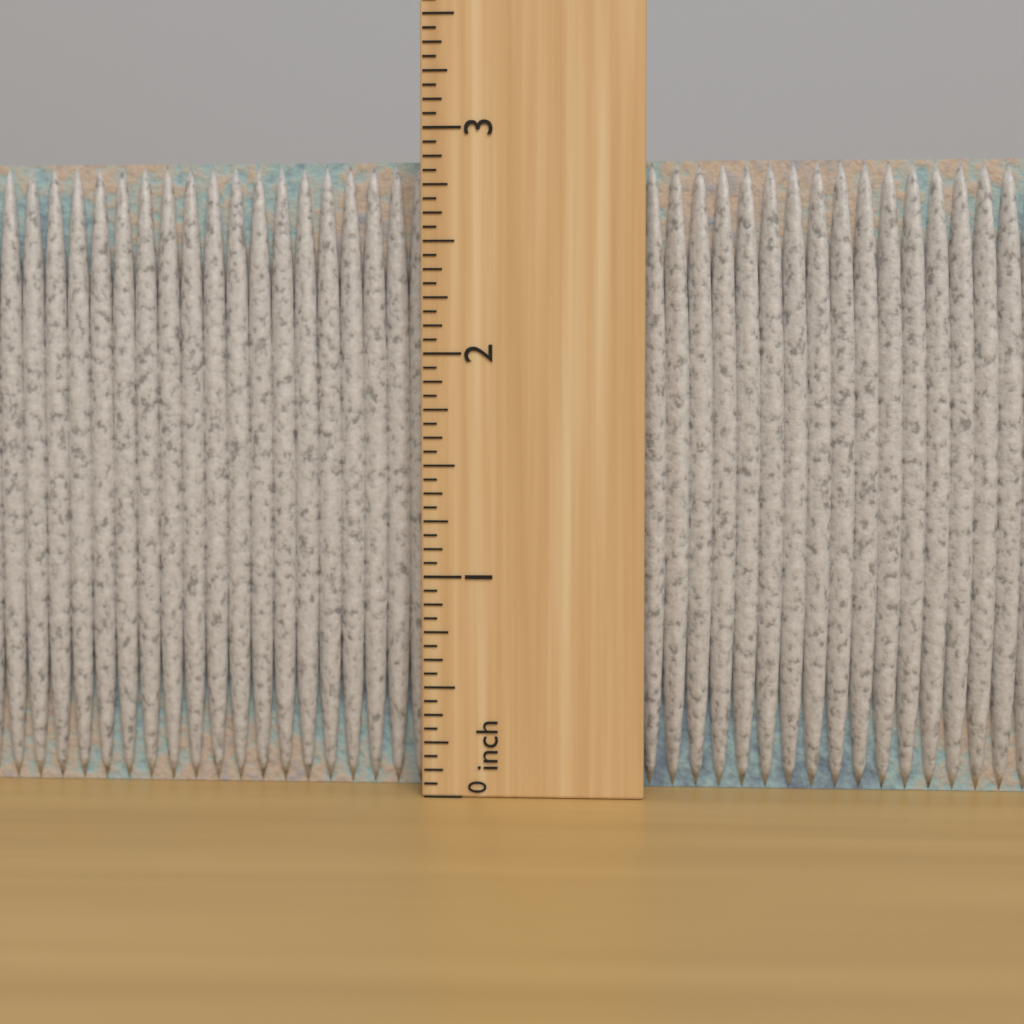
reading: 2.8750 inch
